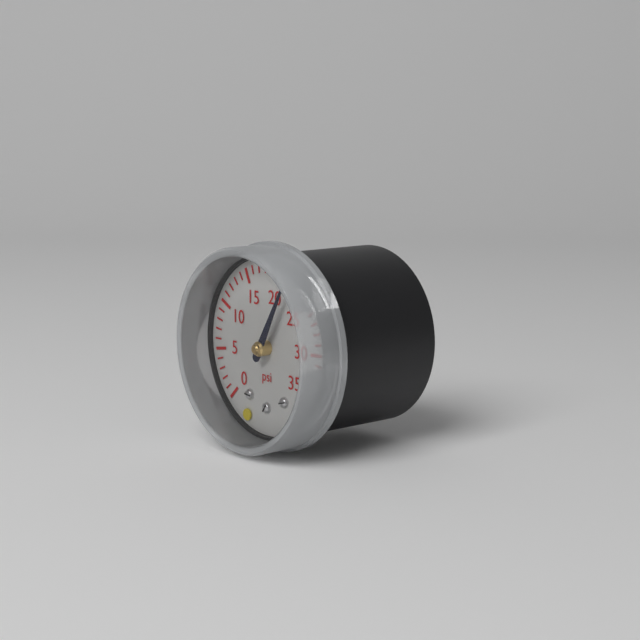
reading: 22 psi
